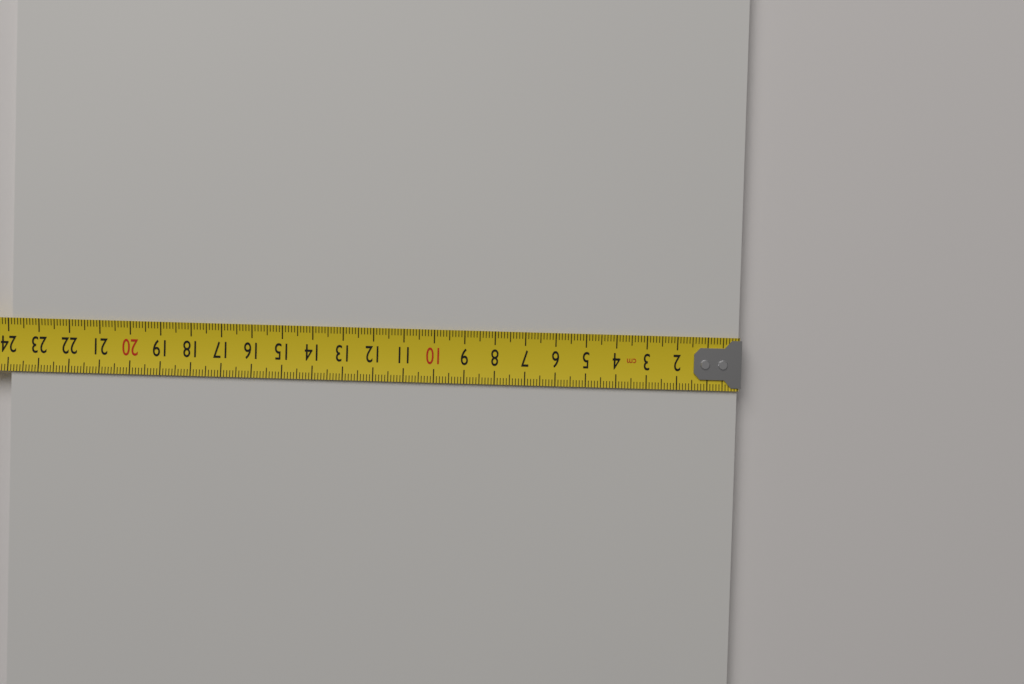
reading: 23.9 cm
